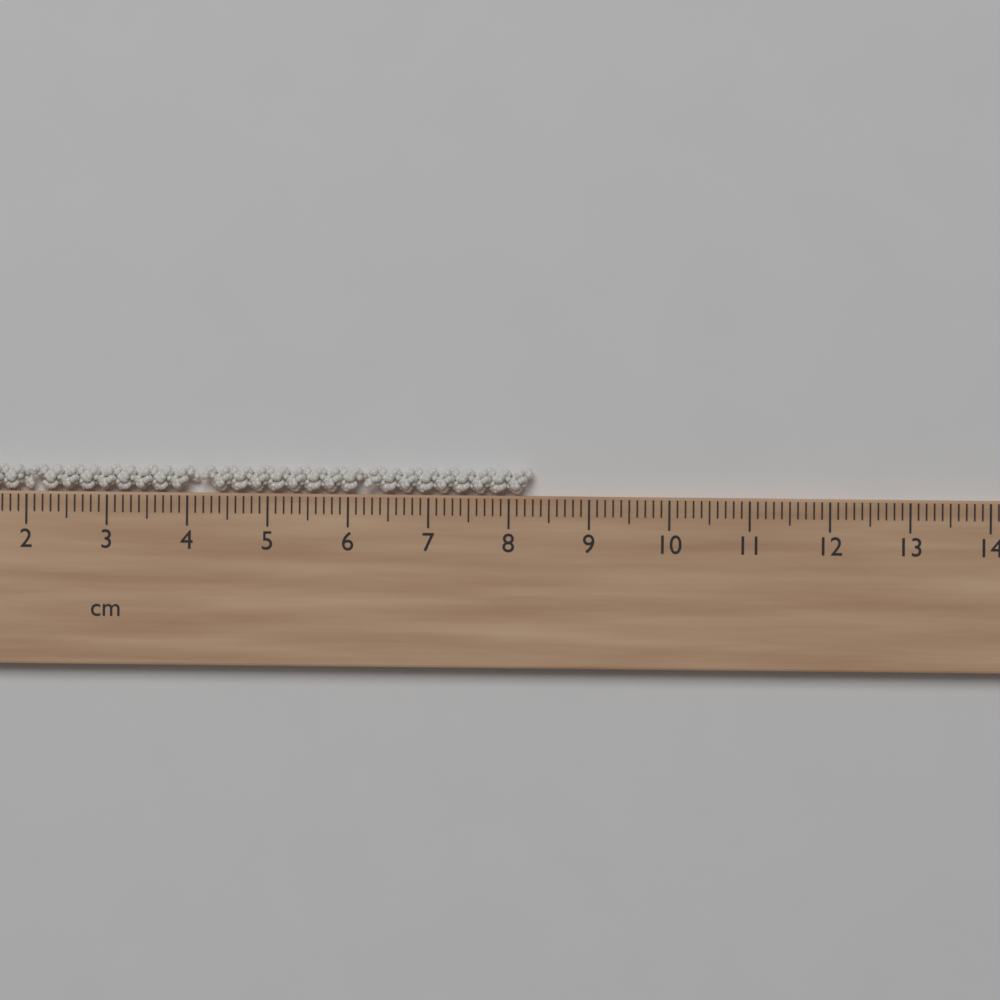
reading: 8.3 cm
